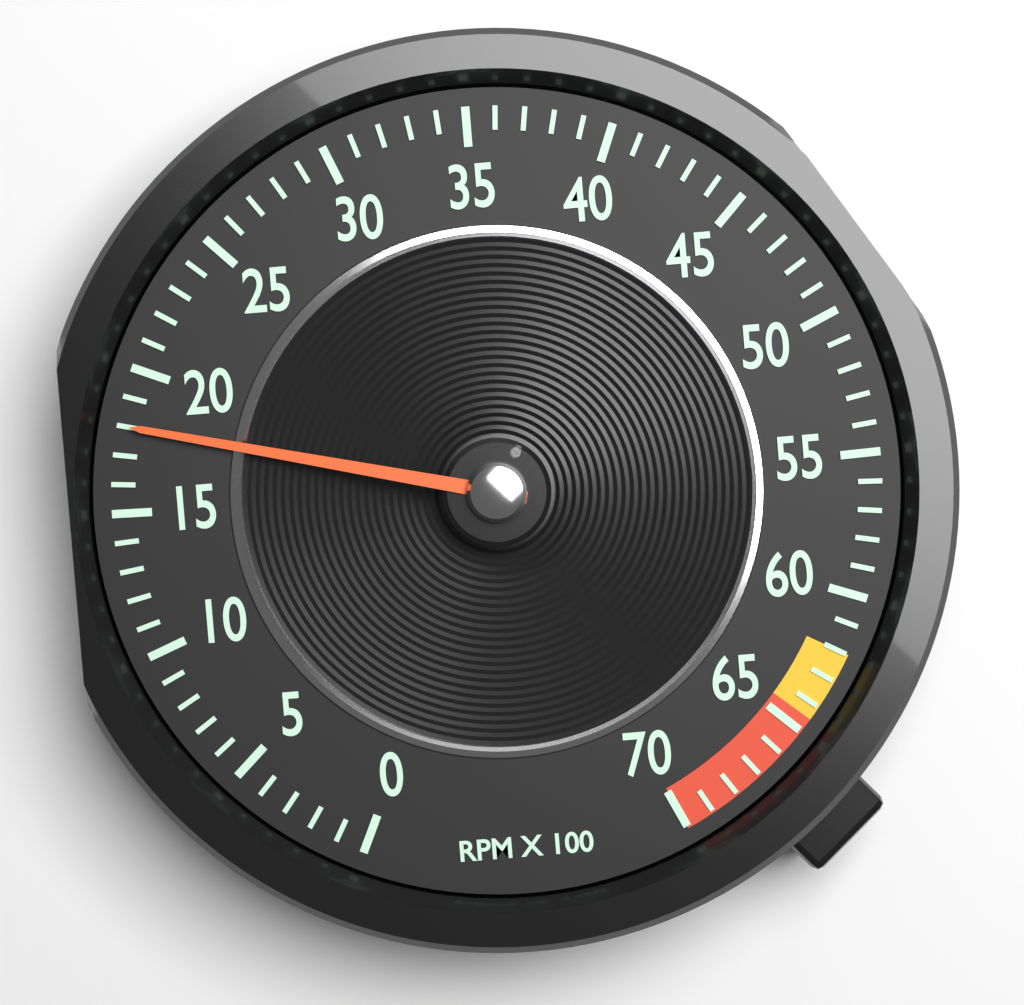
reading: 18 RPM x 100
